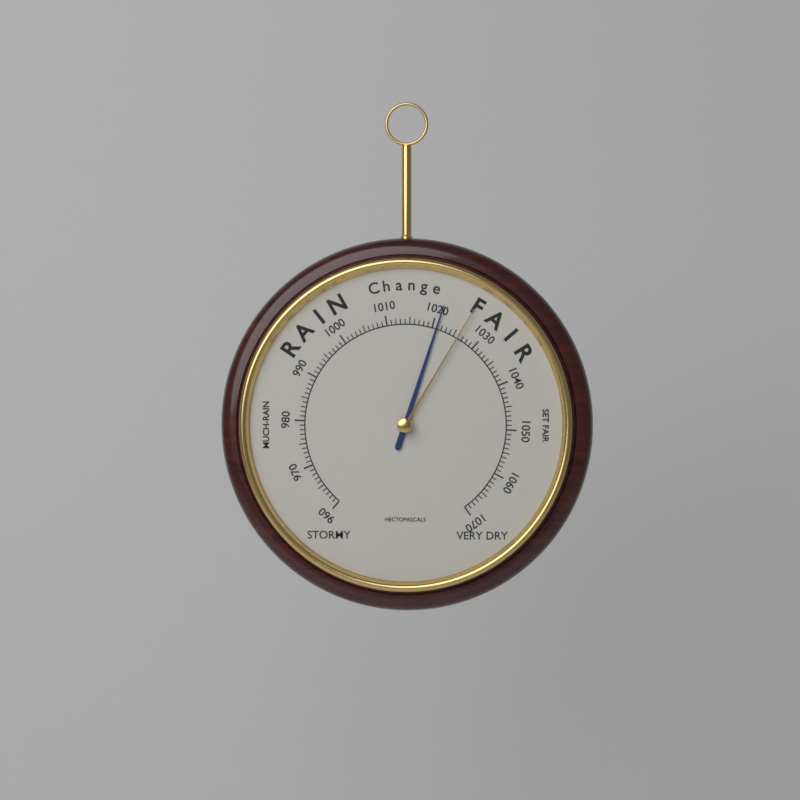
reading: 1021 hPa
